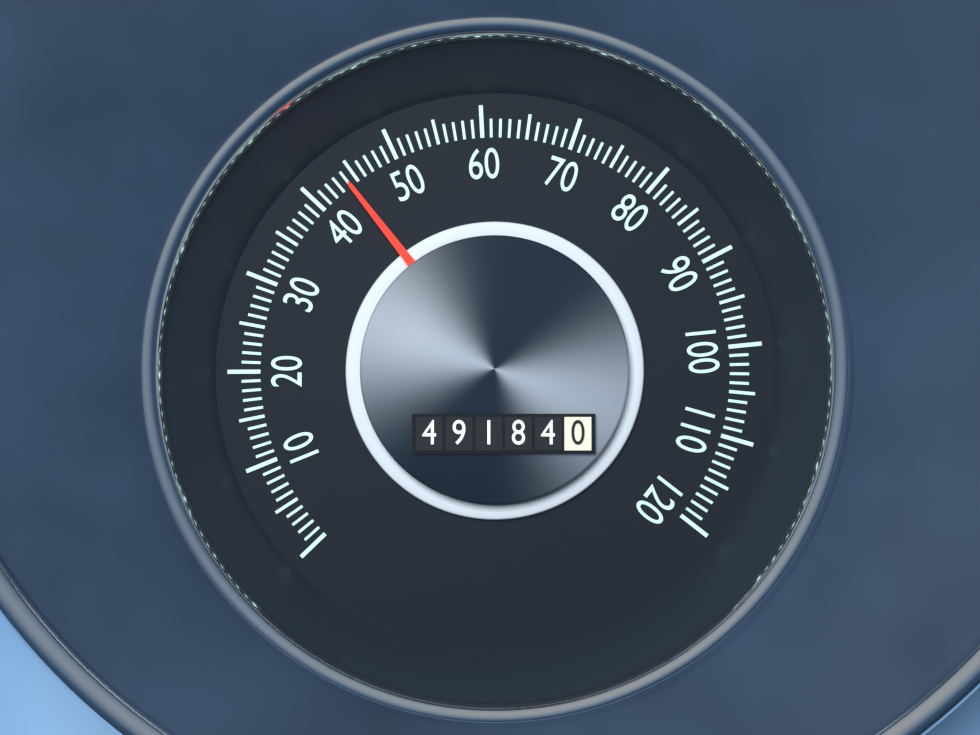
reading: 44 (no unit)
